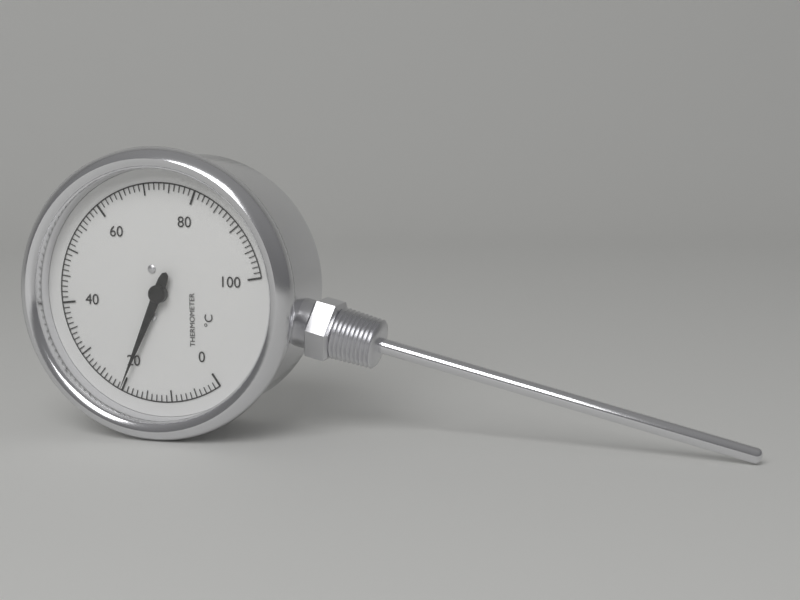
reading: 20 °C
